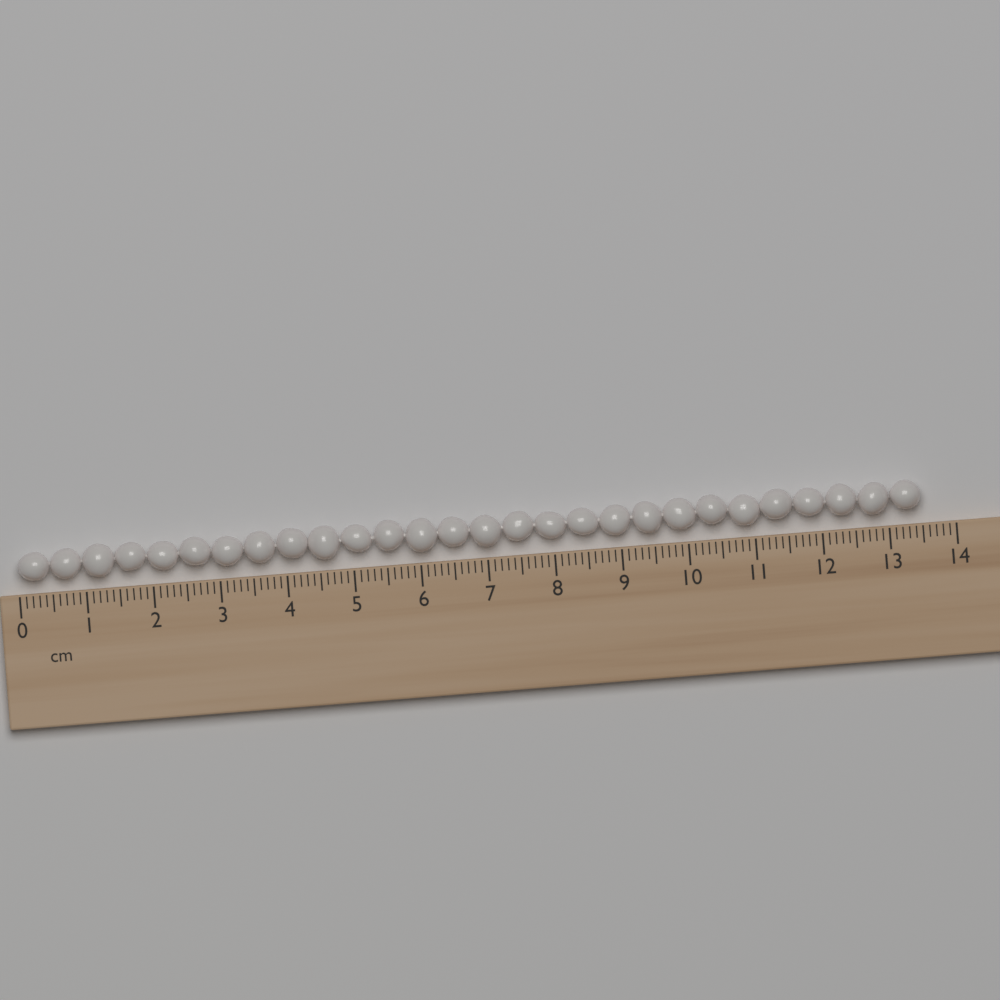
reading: 13.5 cm
